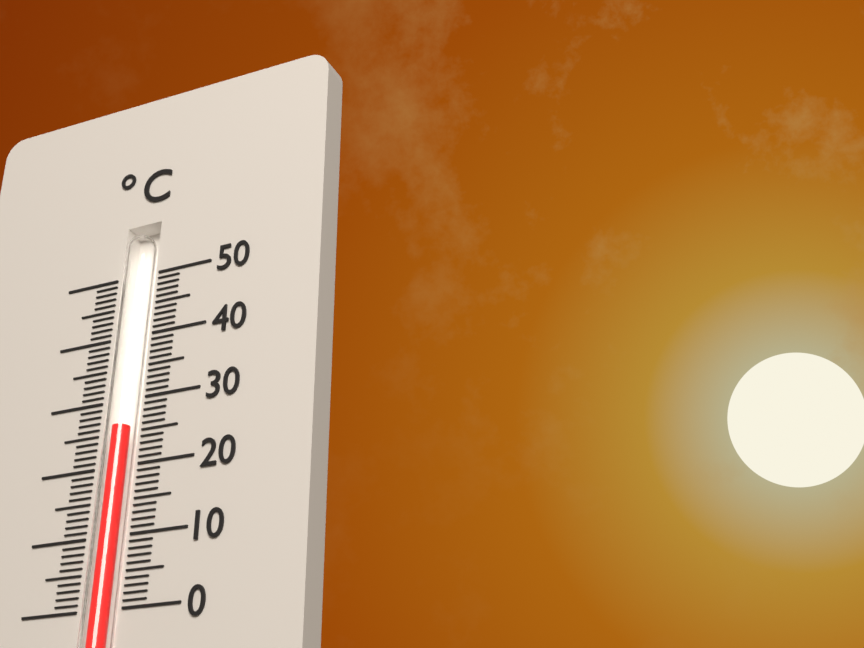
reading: 26 °C
